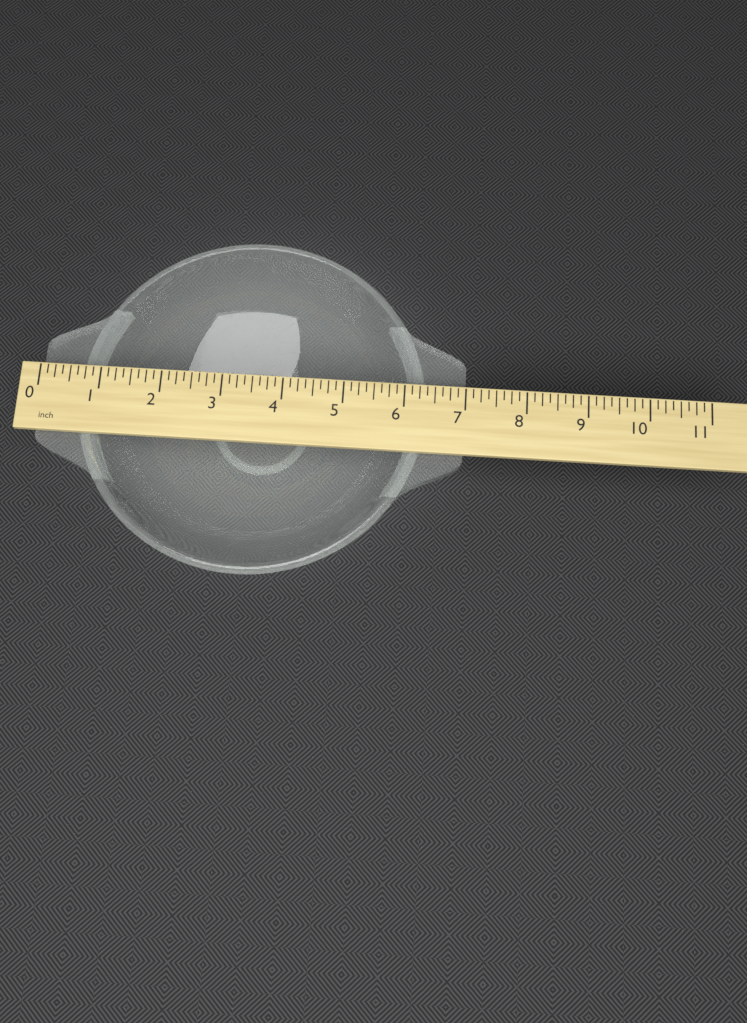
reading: 7.000 inch
